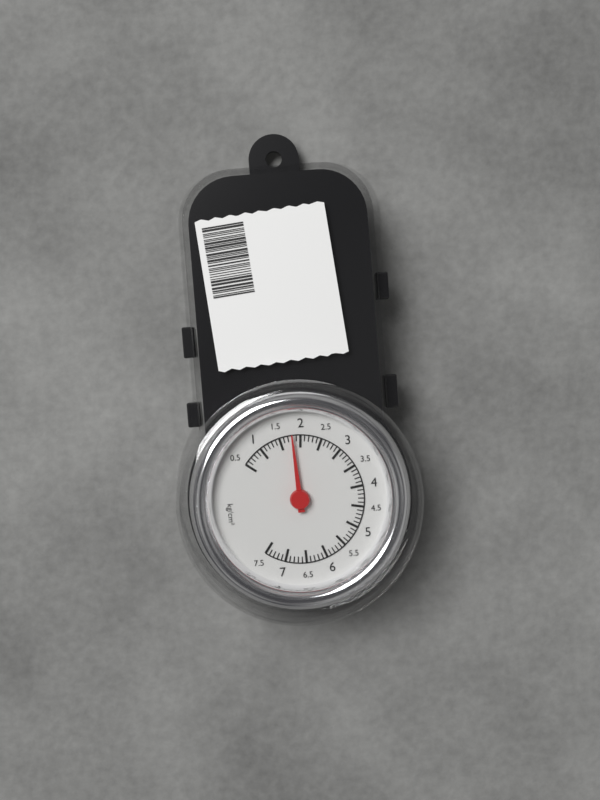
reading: 1.8 kg/cm²
